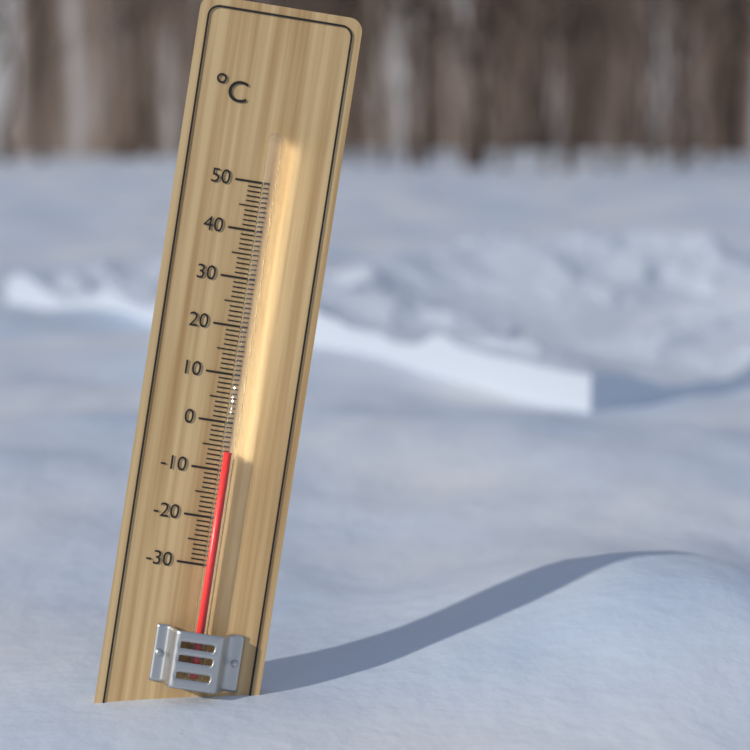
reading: -6 °C
